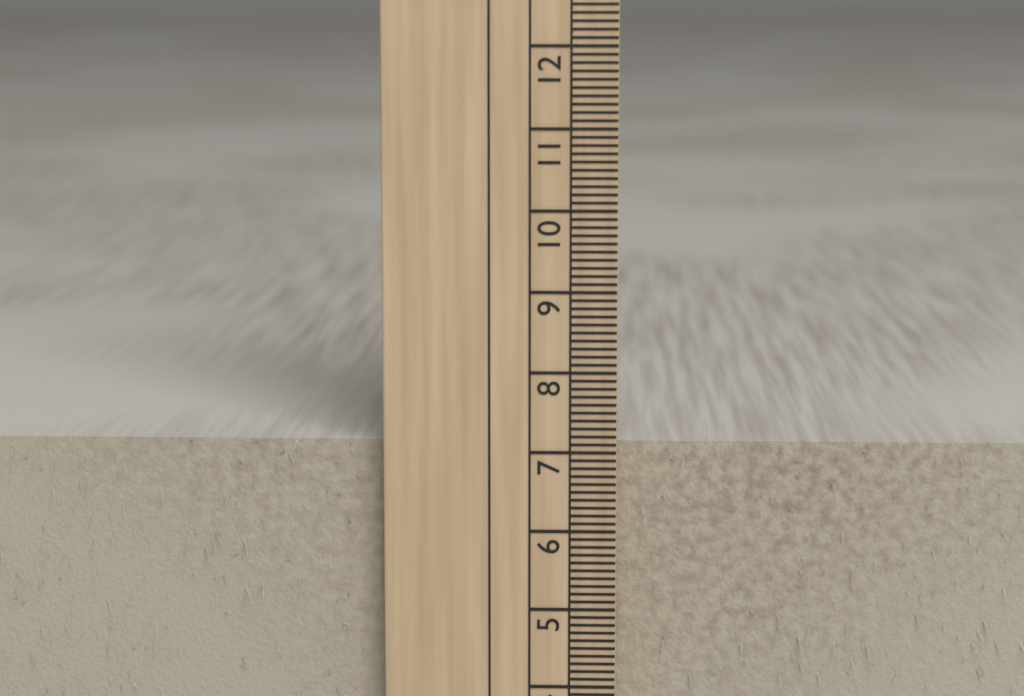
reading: 7.1 cm
